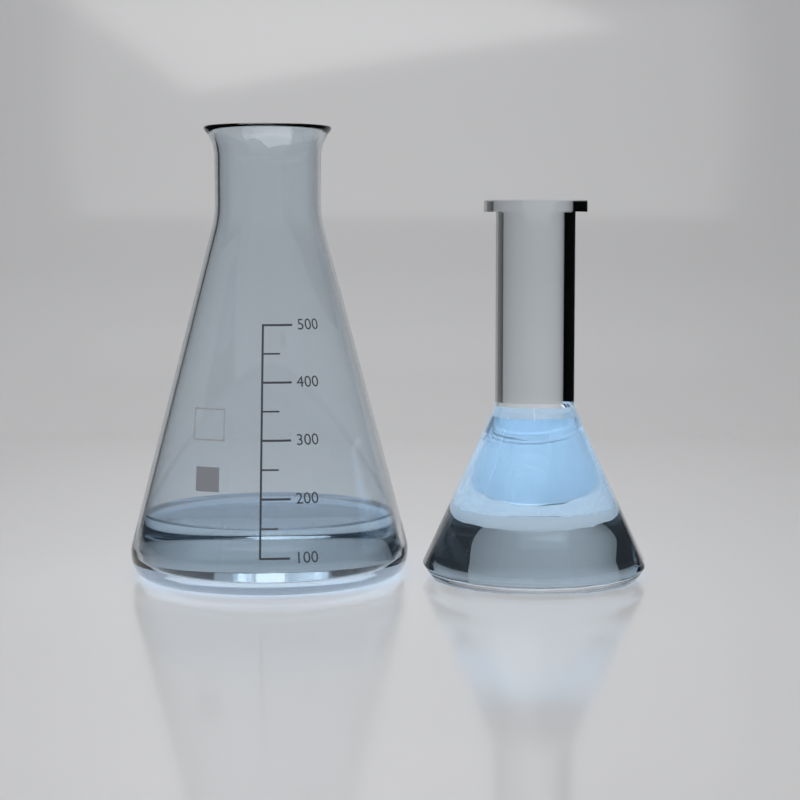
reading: 150 (no unit)
